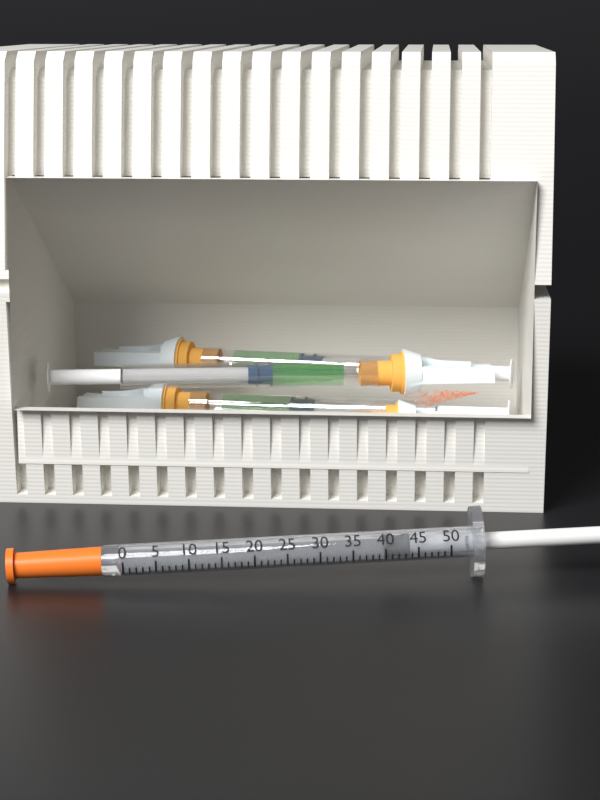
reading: 40 units
